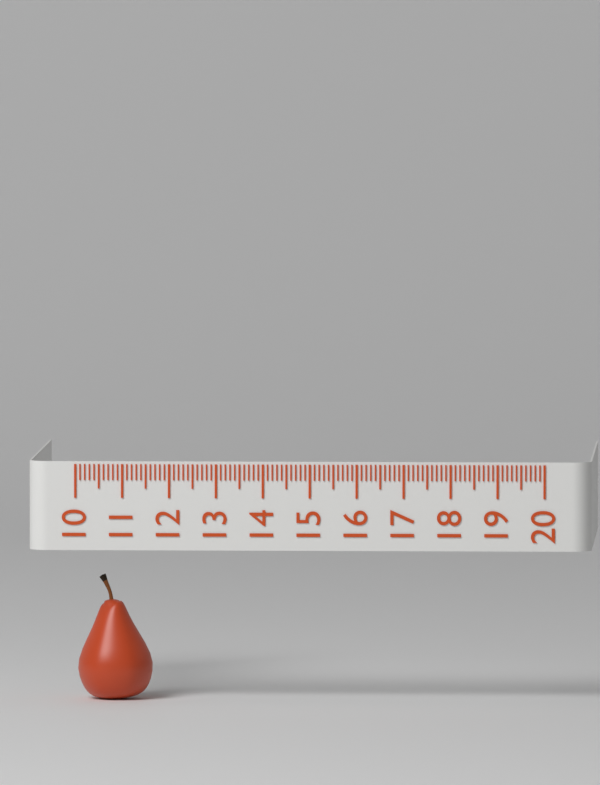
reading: 11.6 (no unit)
